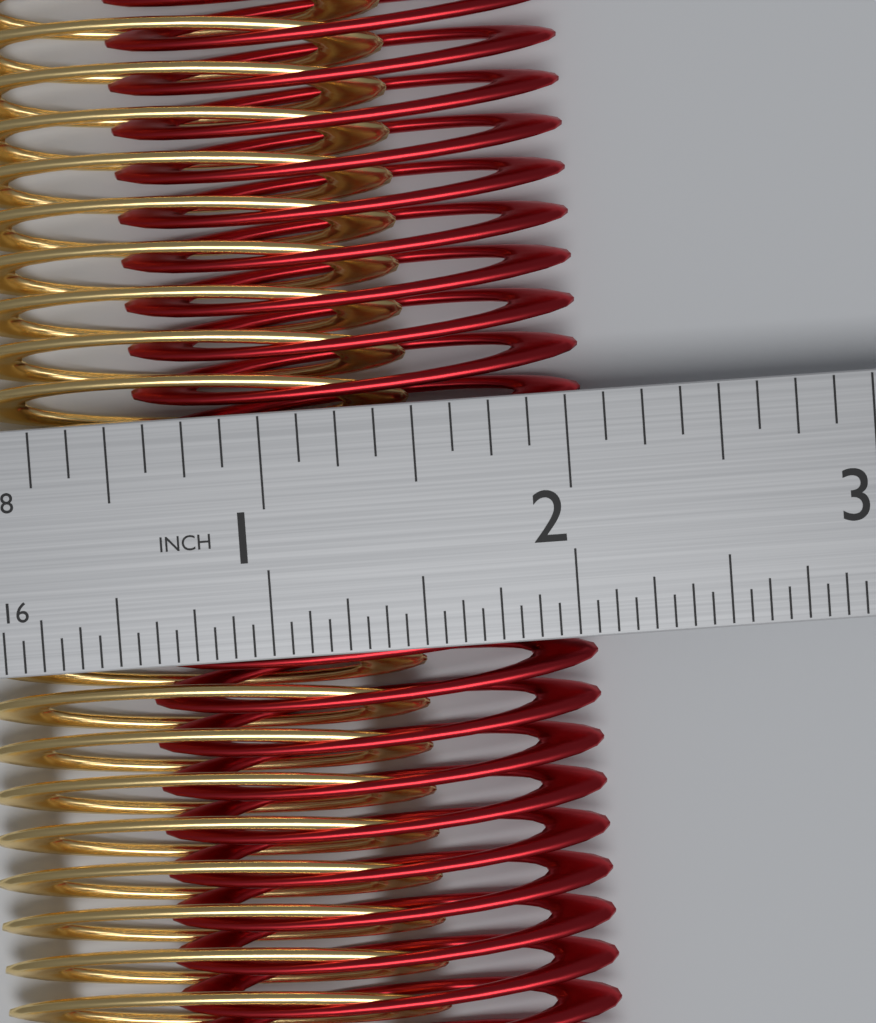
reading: 2.0625 in
